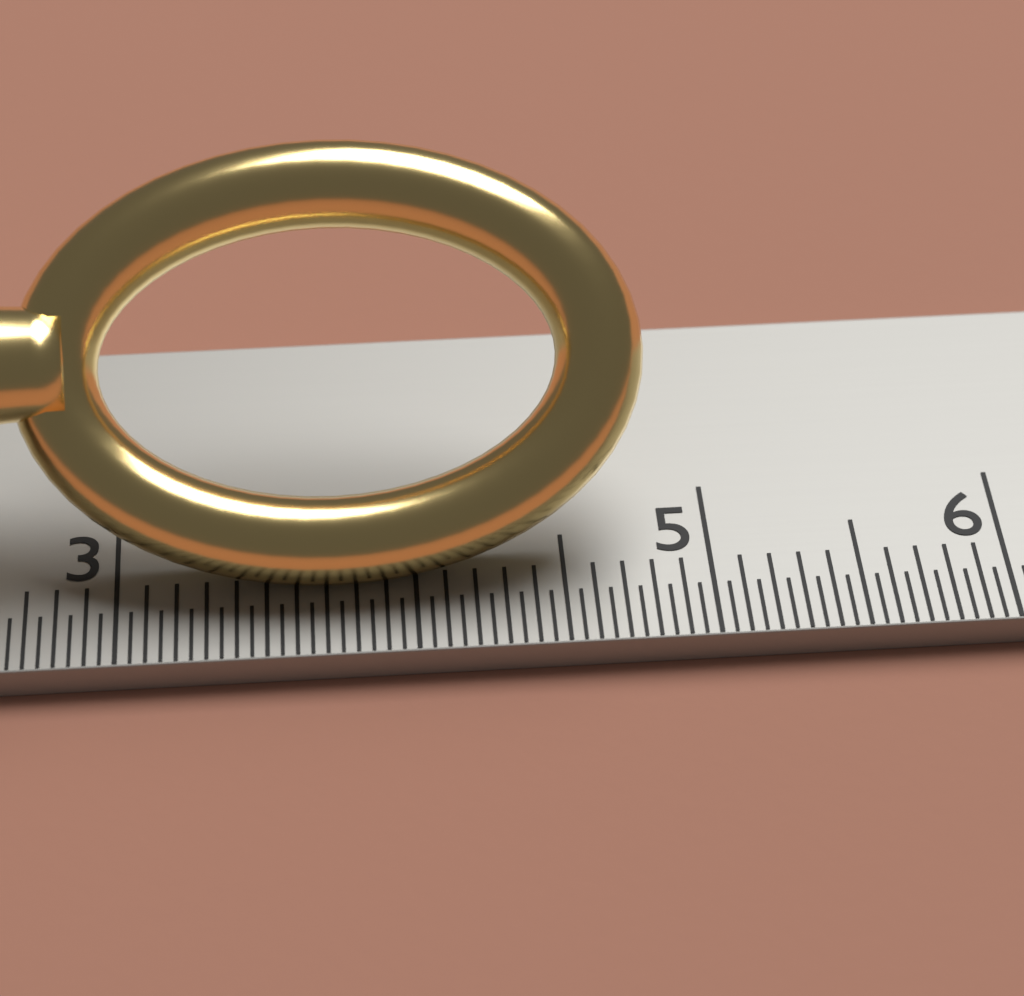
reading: 4.80 cm
